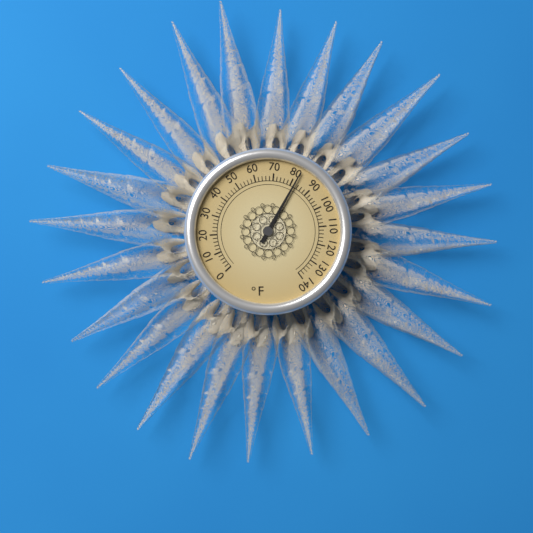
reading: 82 °F
